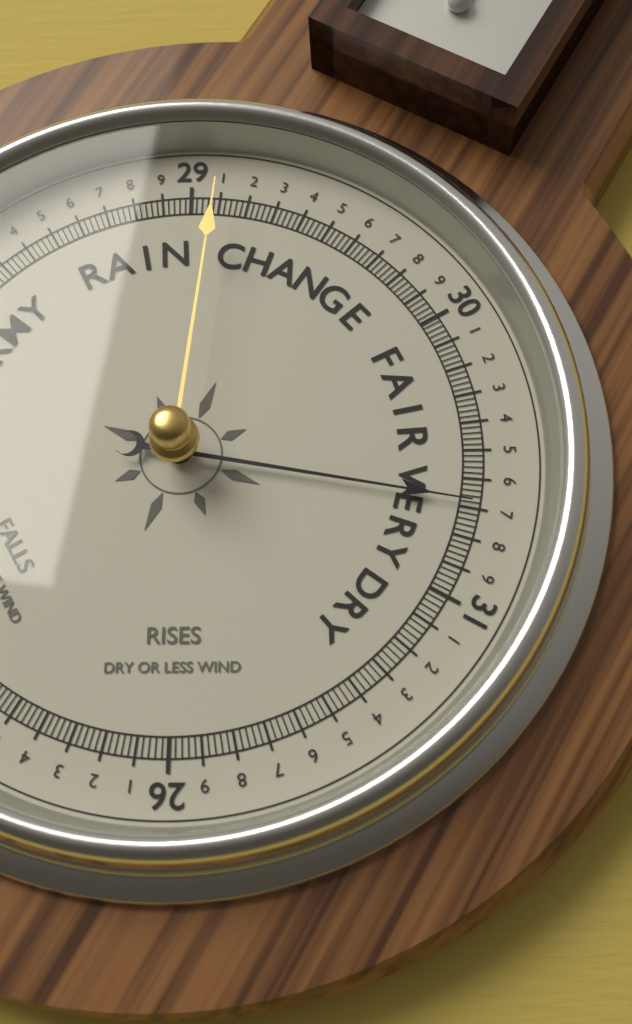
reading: 30.68 (no unit)
